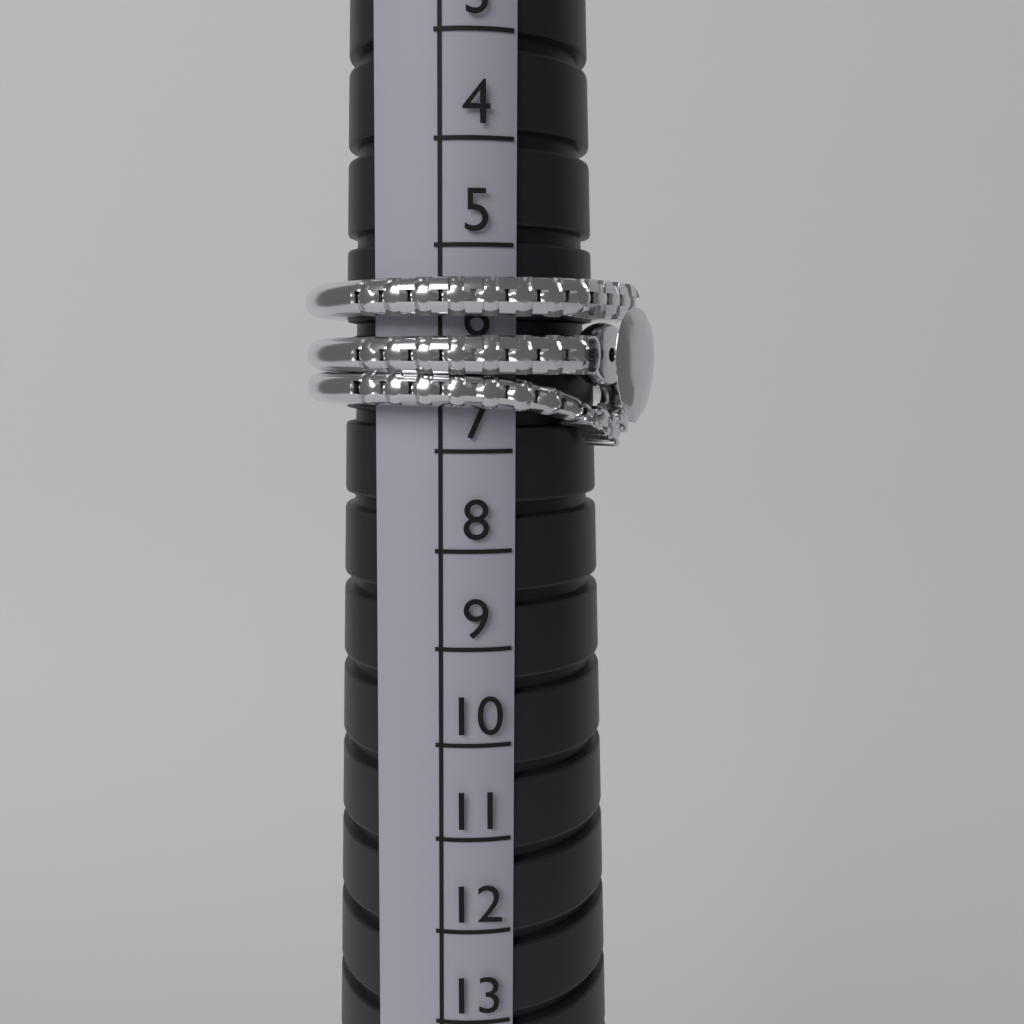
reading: 7 (no unit)
